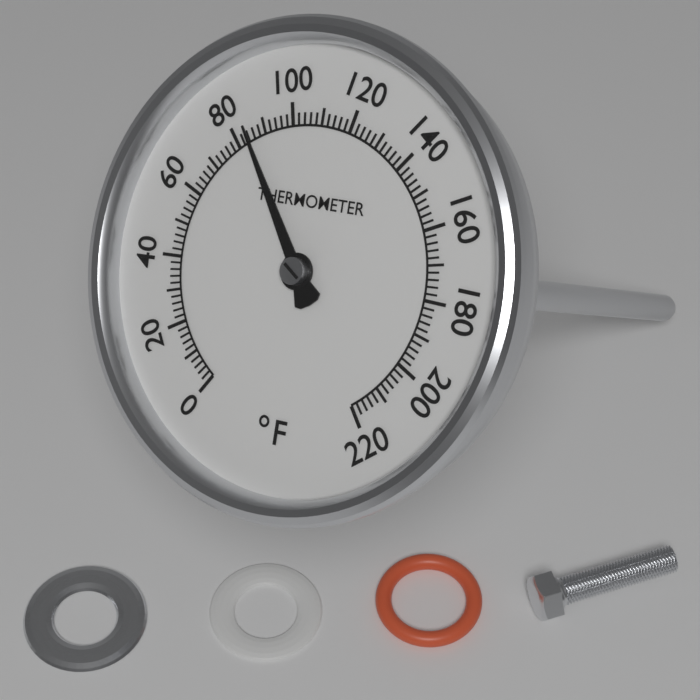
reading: 84 °F
